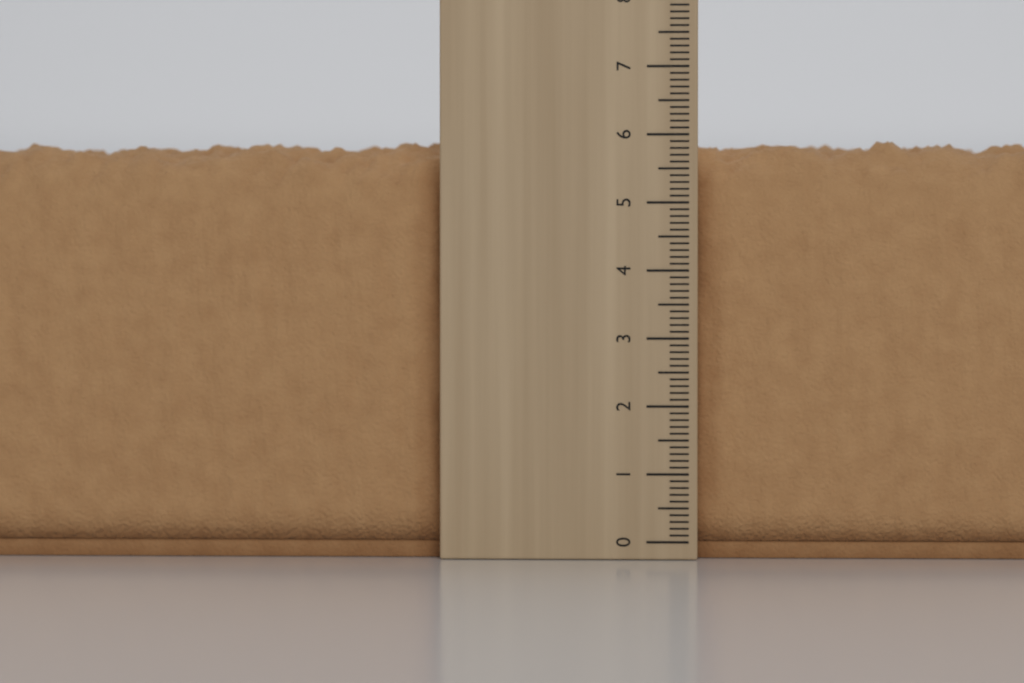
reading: 6.0 cm
